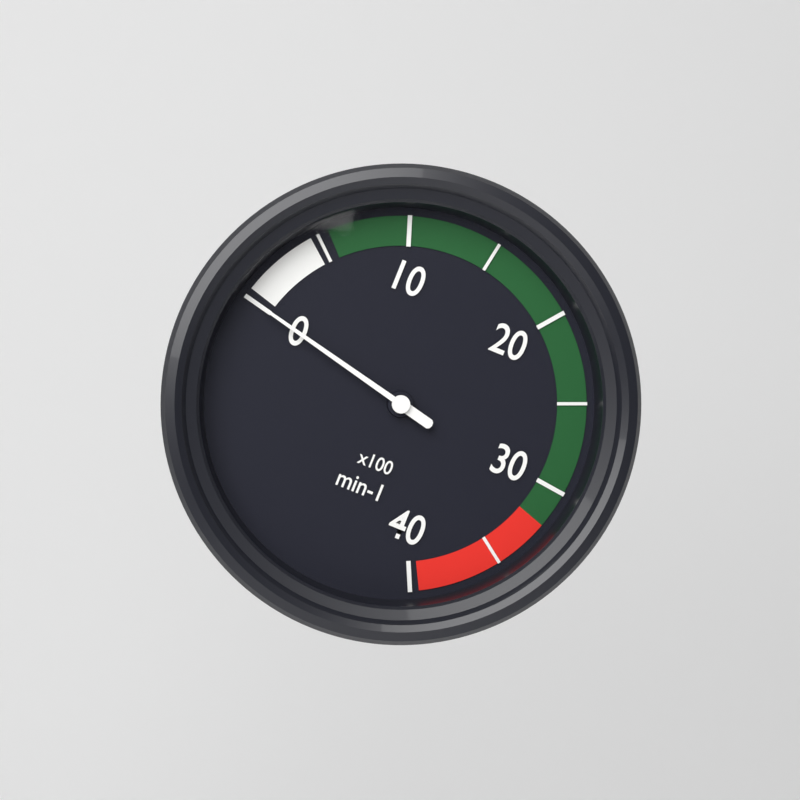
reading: 0 min-1
